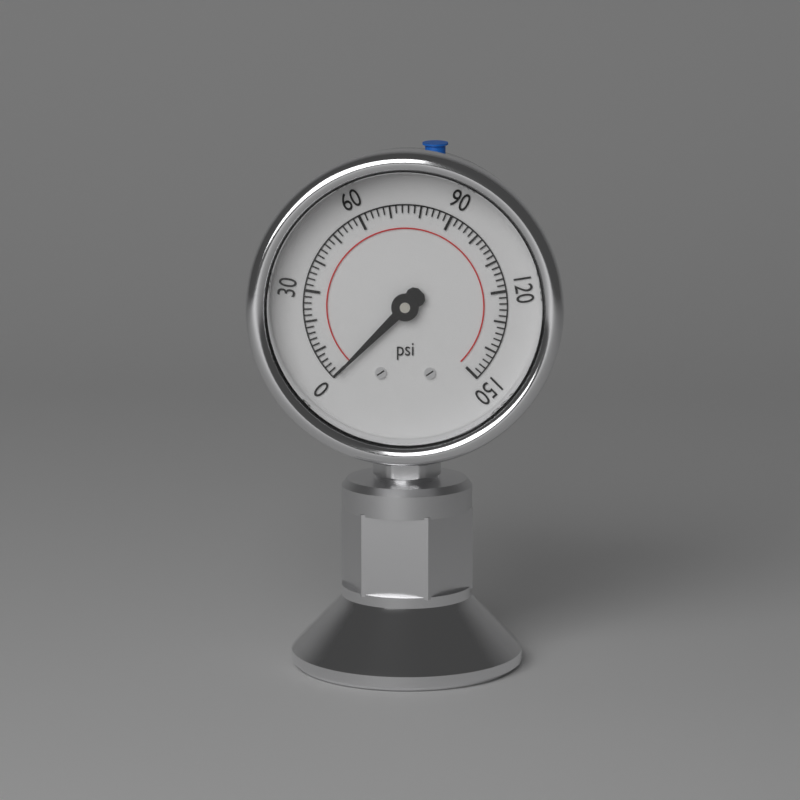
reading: 0 psi
